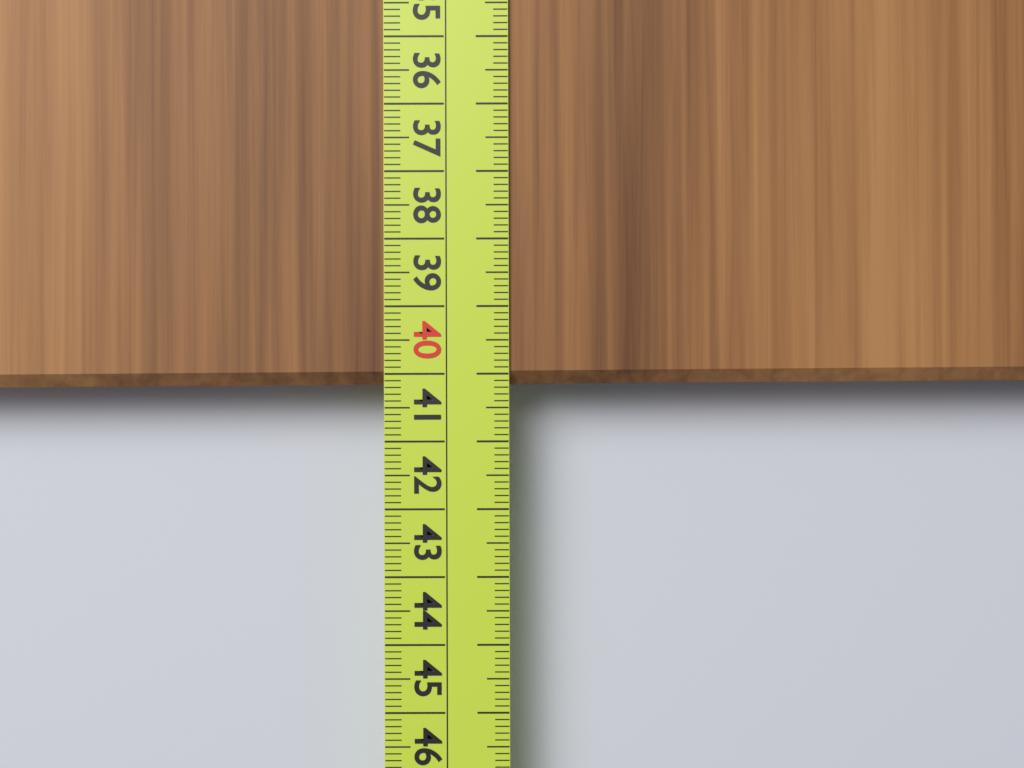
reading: 40.2 cm
